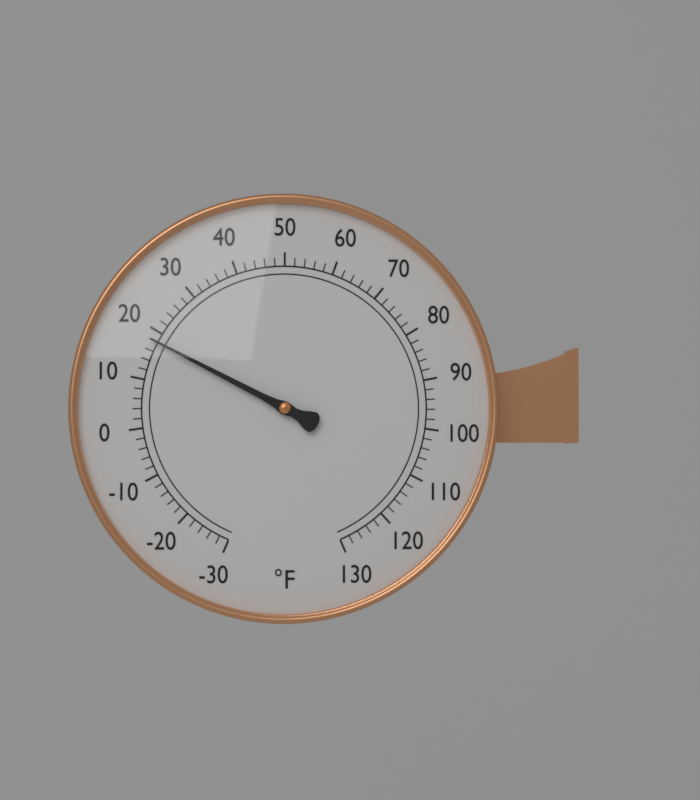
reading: 18 °F
